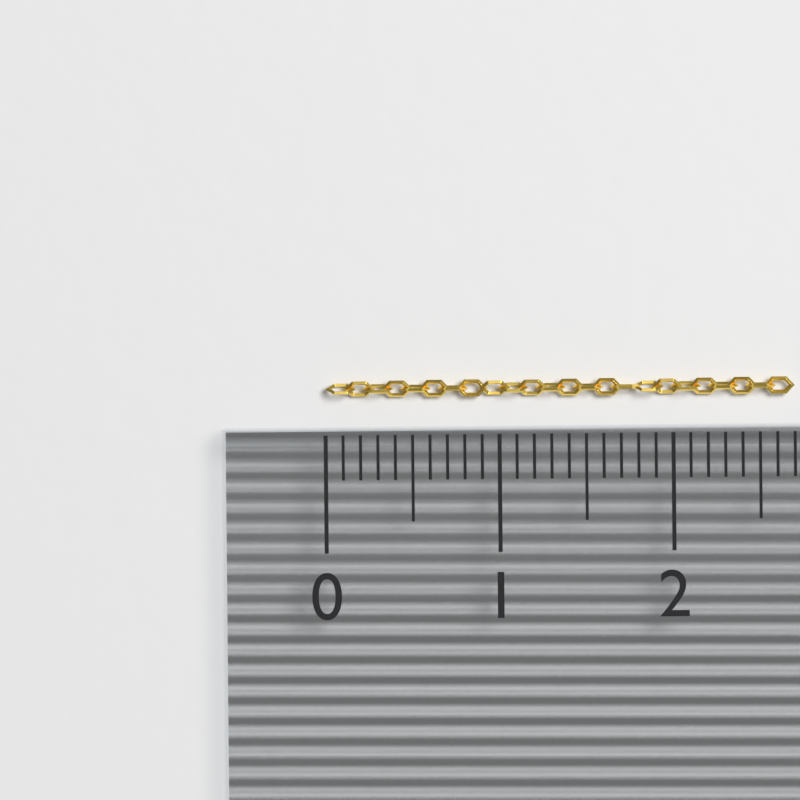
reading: 2.7 (no unit)
